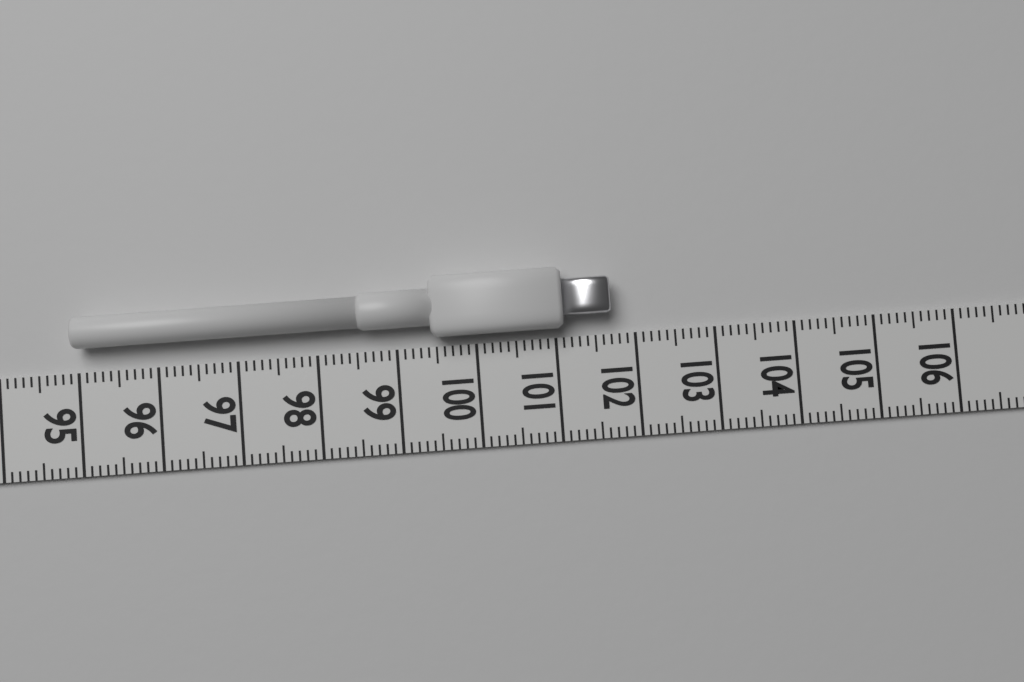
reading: 101.7 (no unit)
